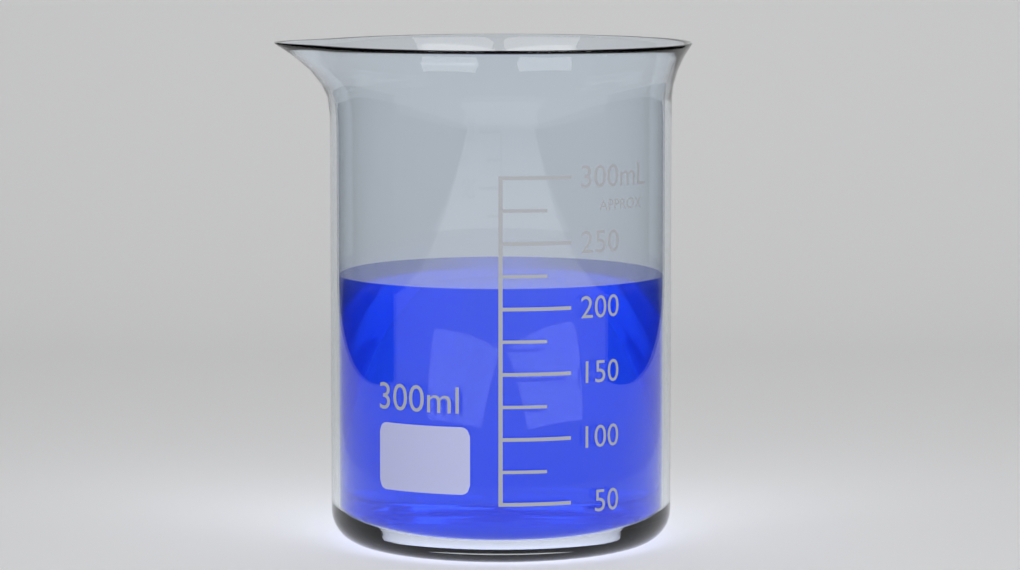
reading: 215 mL
